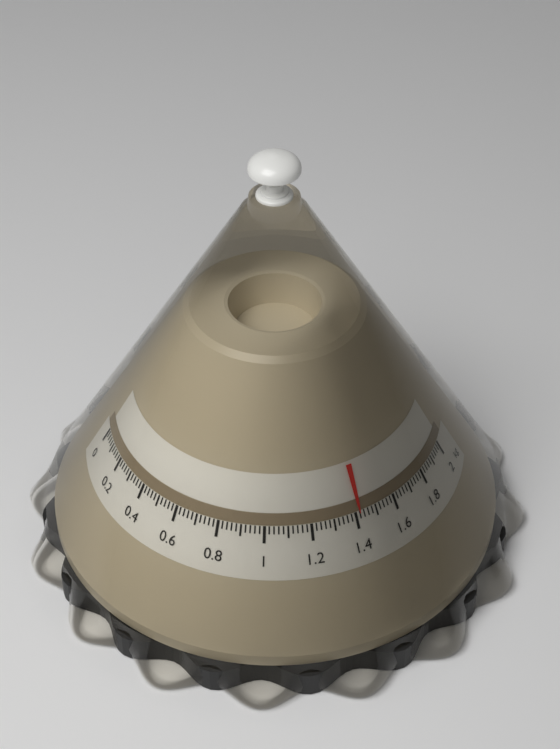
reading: 1.42 kg
